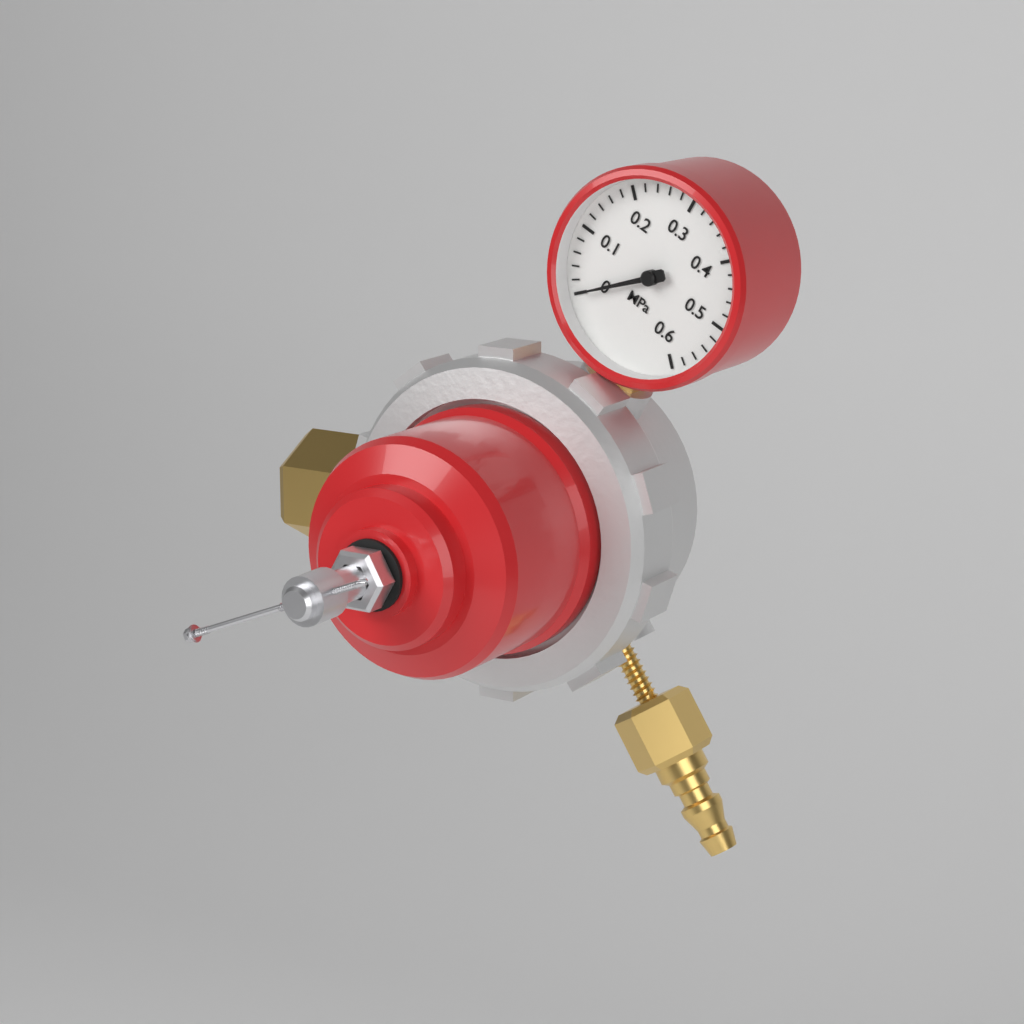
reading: 0.00 MPa
